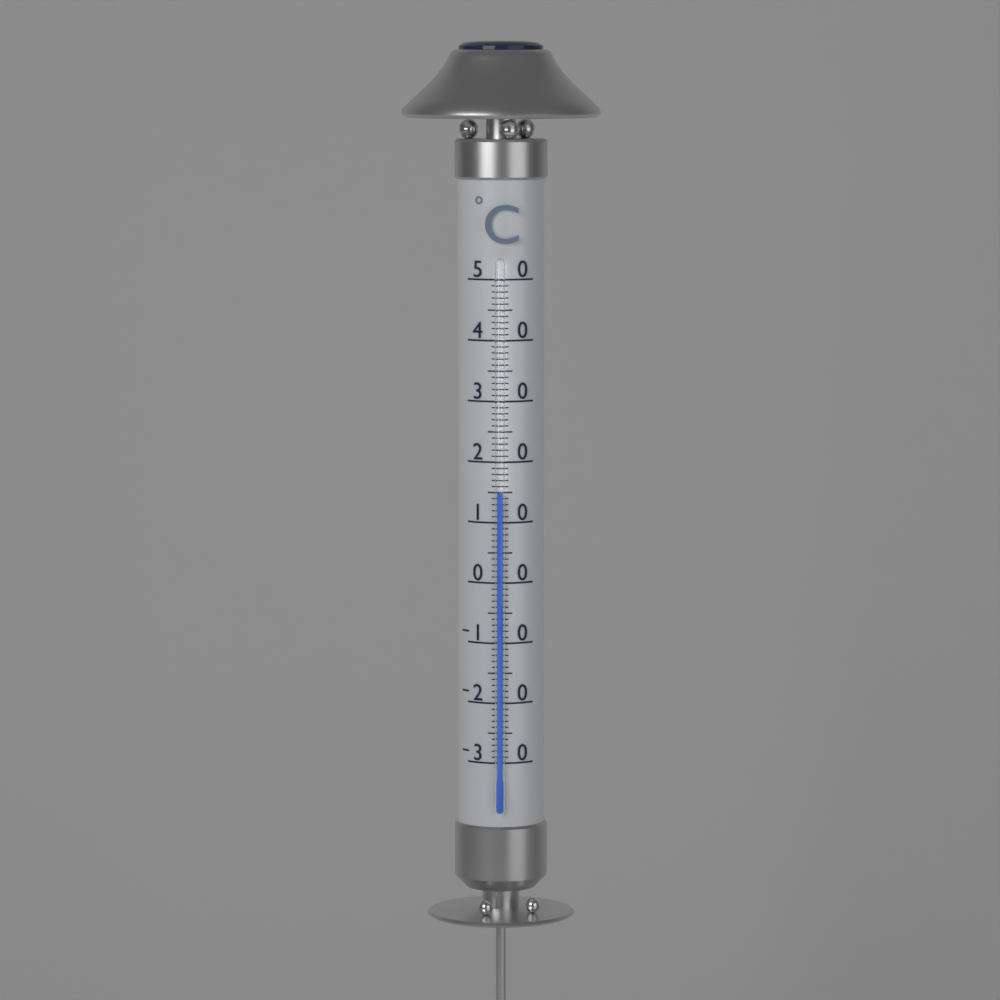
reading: 15 °C
